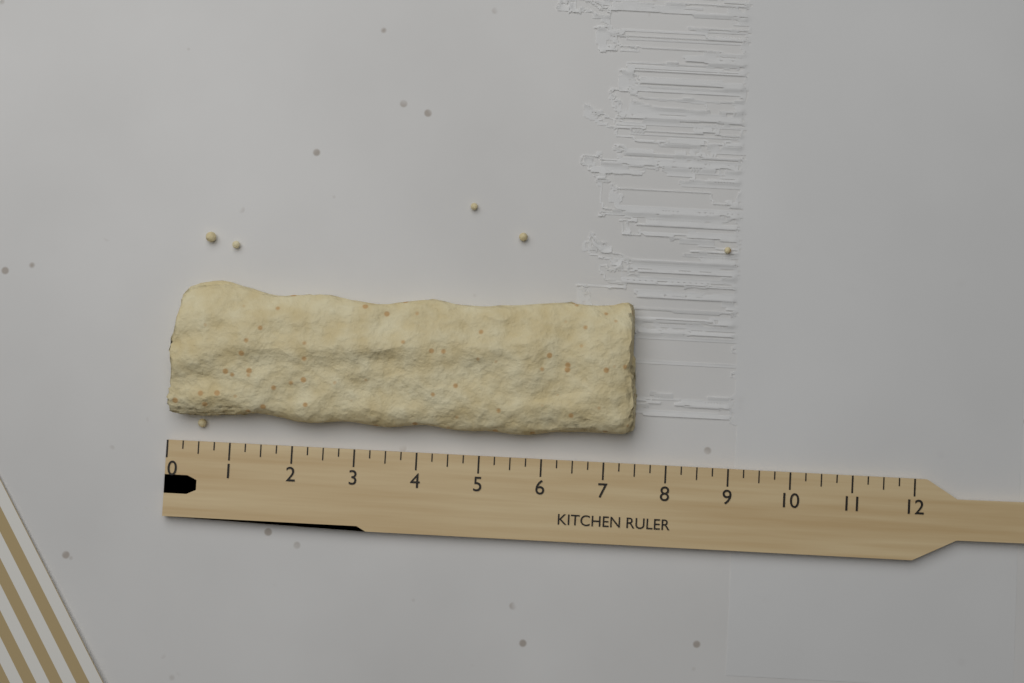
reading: 7.50 (no unit)
